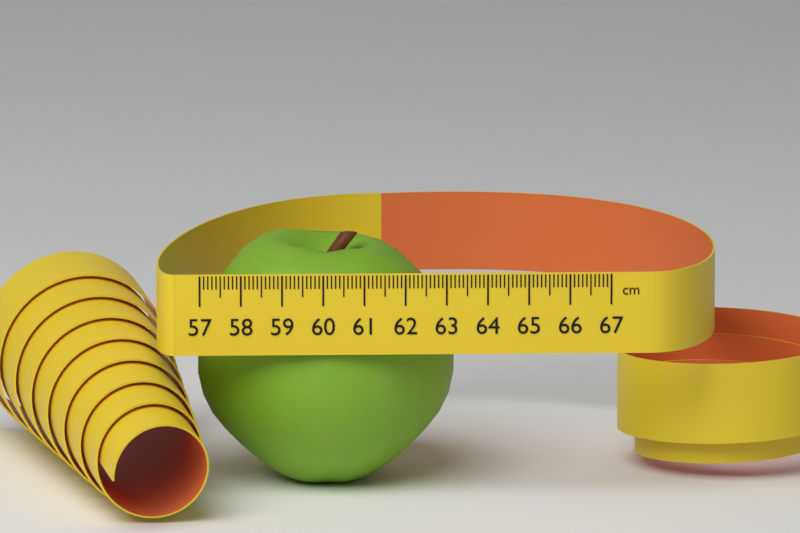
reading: 63.3 cm
